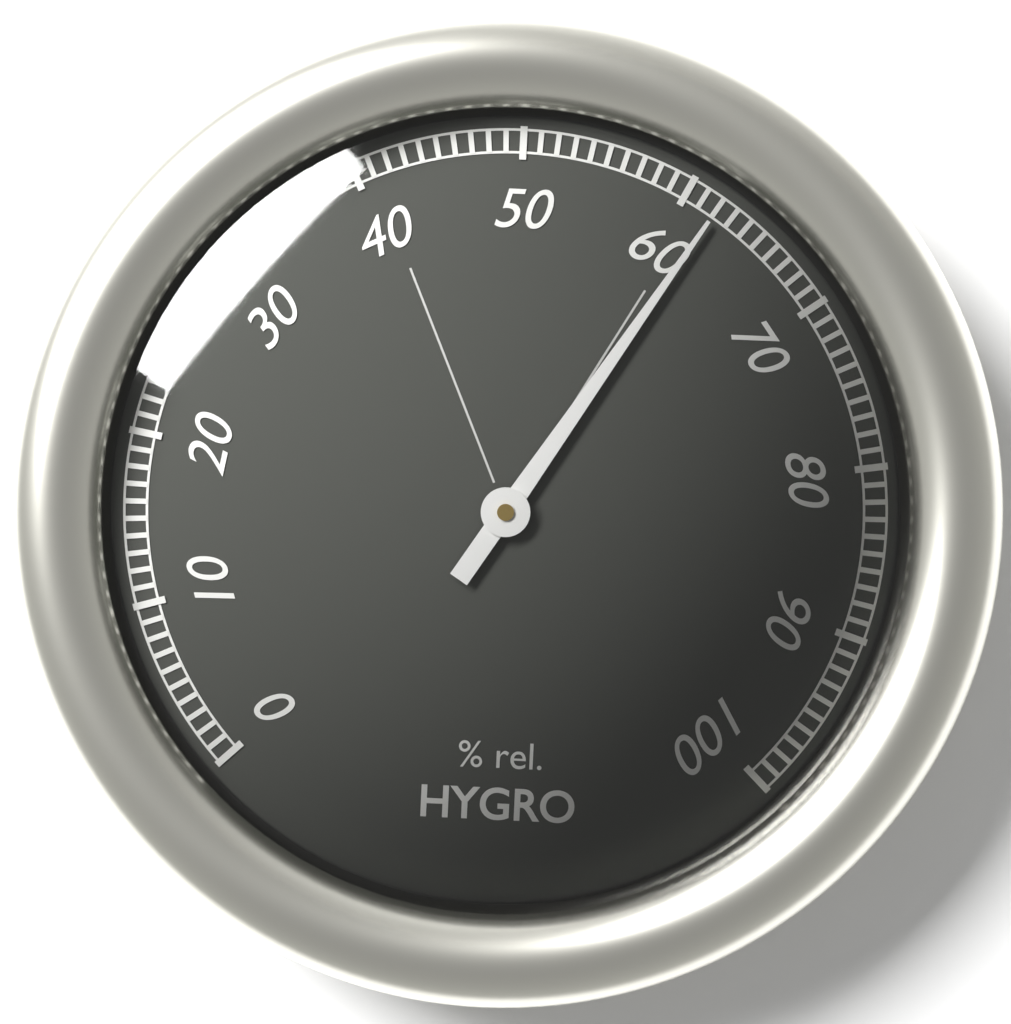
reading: 62 %
